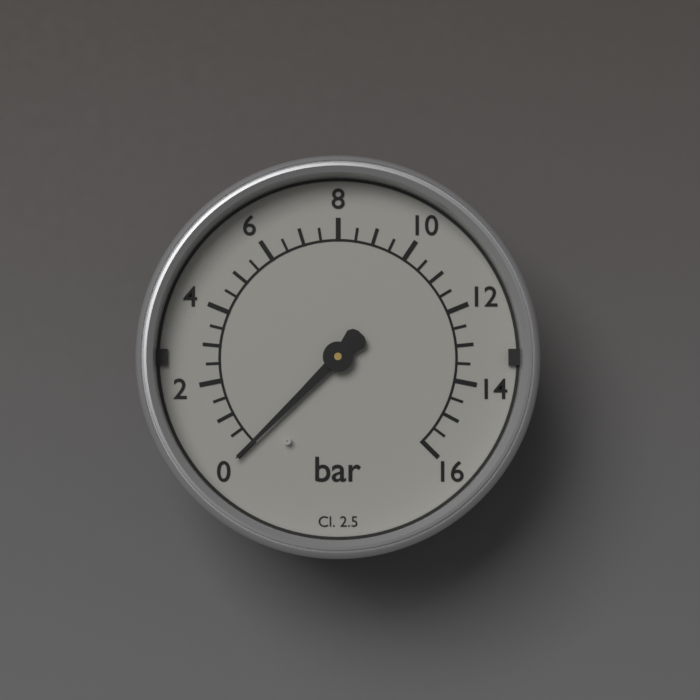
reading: 0.0 bar
